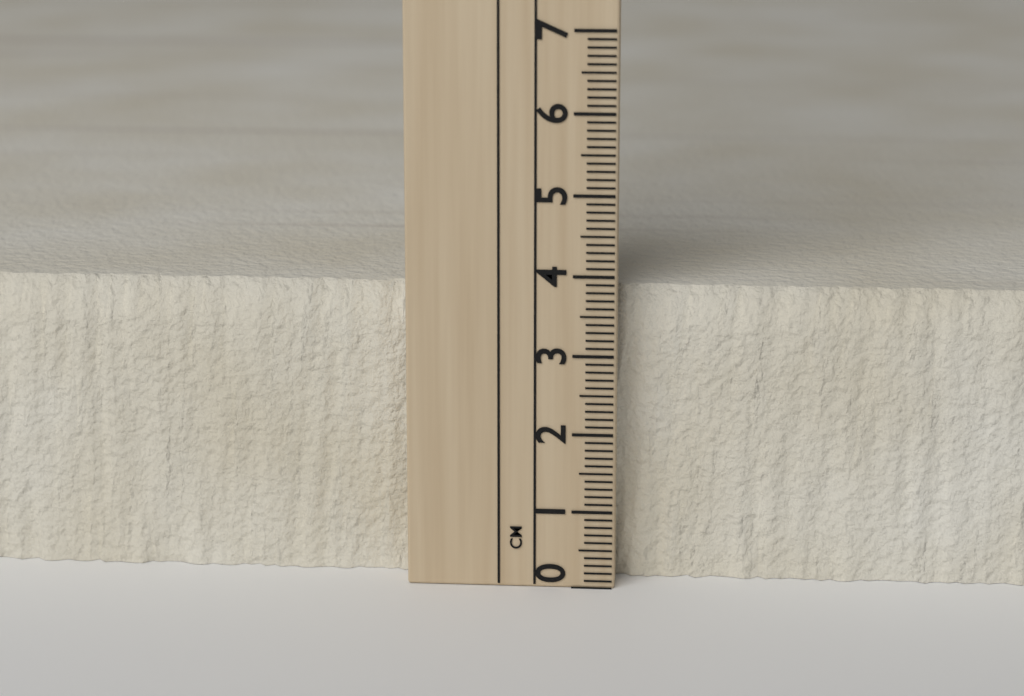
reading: 3.8 cm
